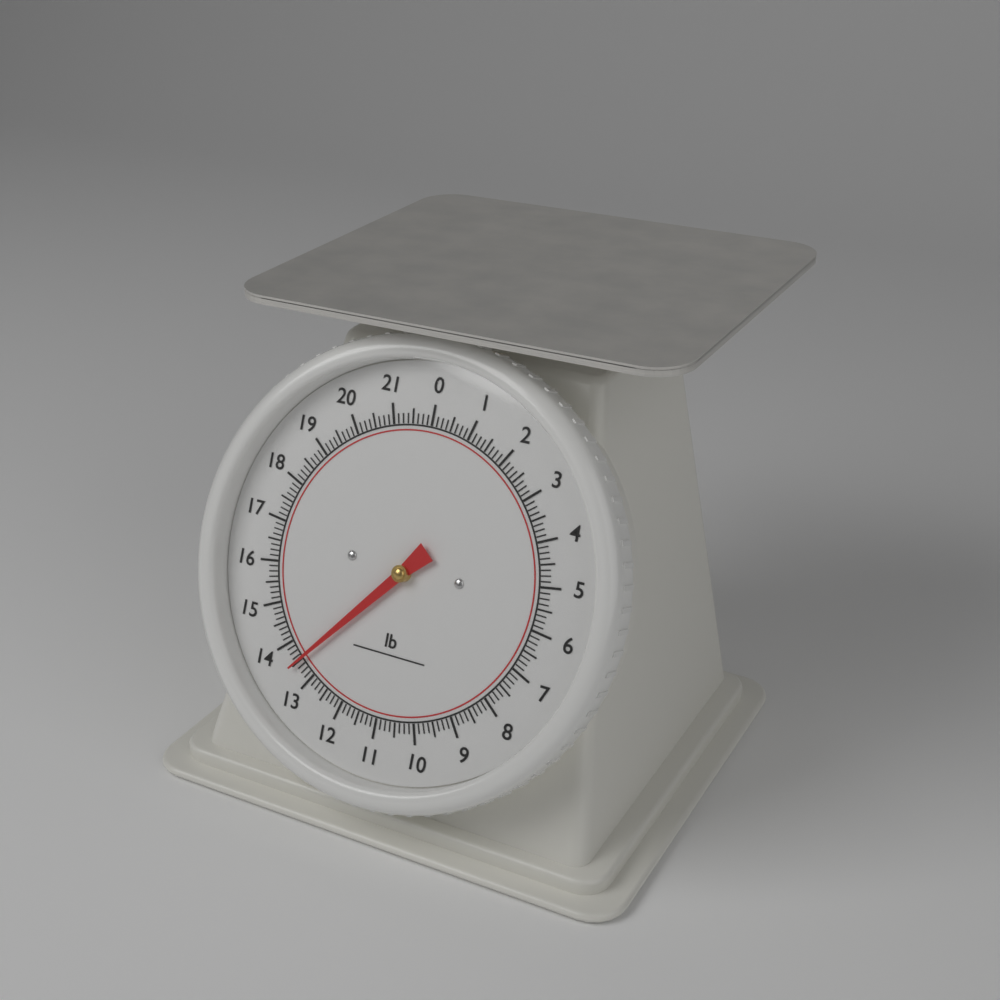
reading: 13.500 lb
